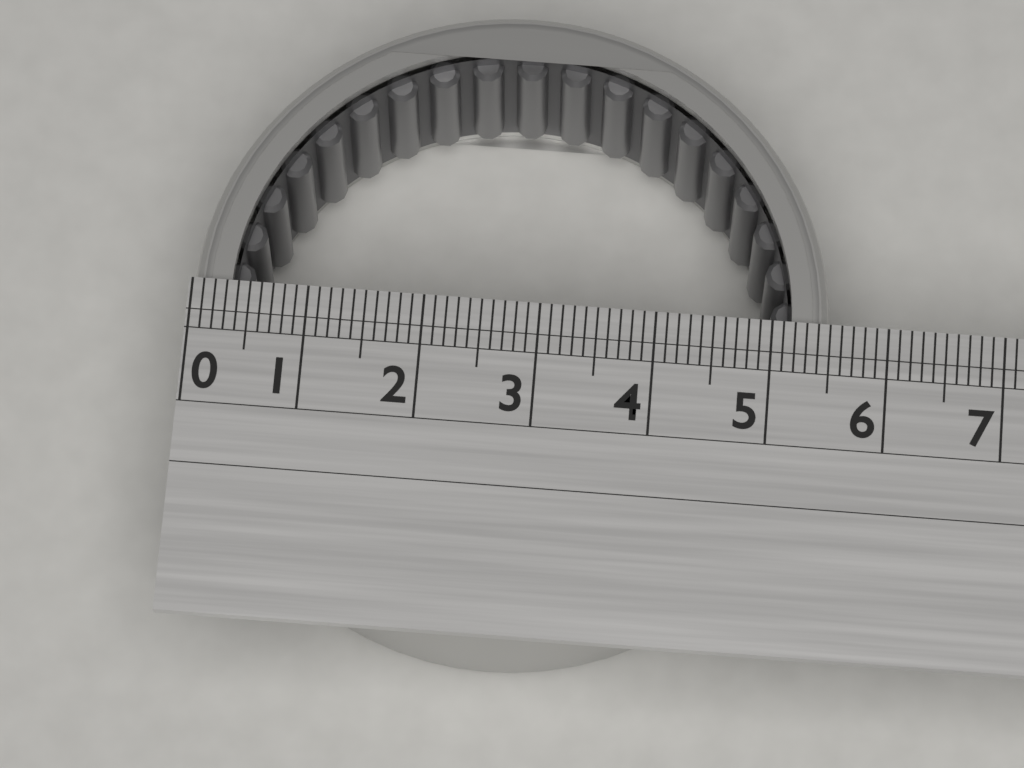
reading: 5.5 (no unit)
